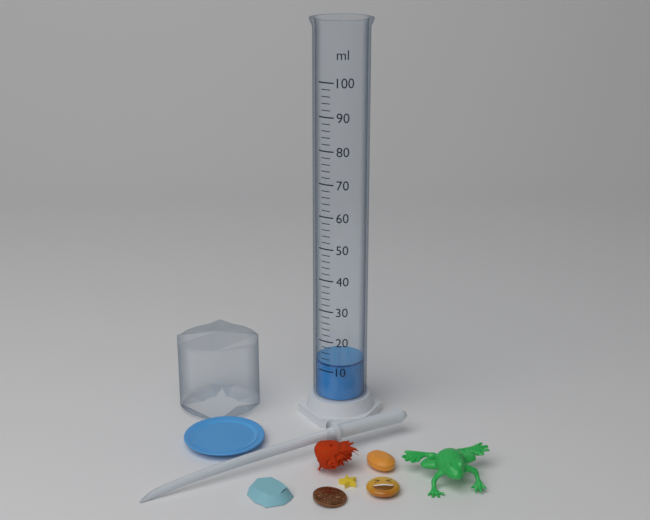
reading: 12 ml
